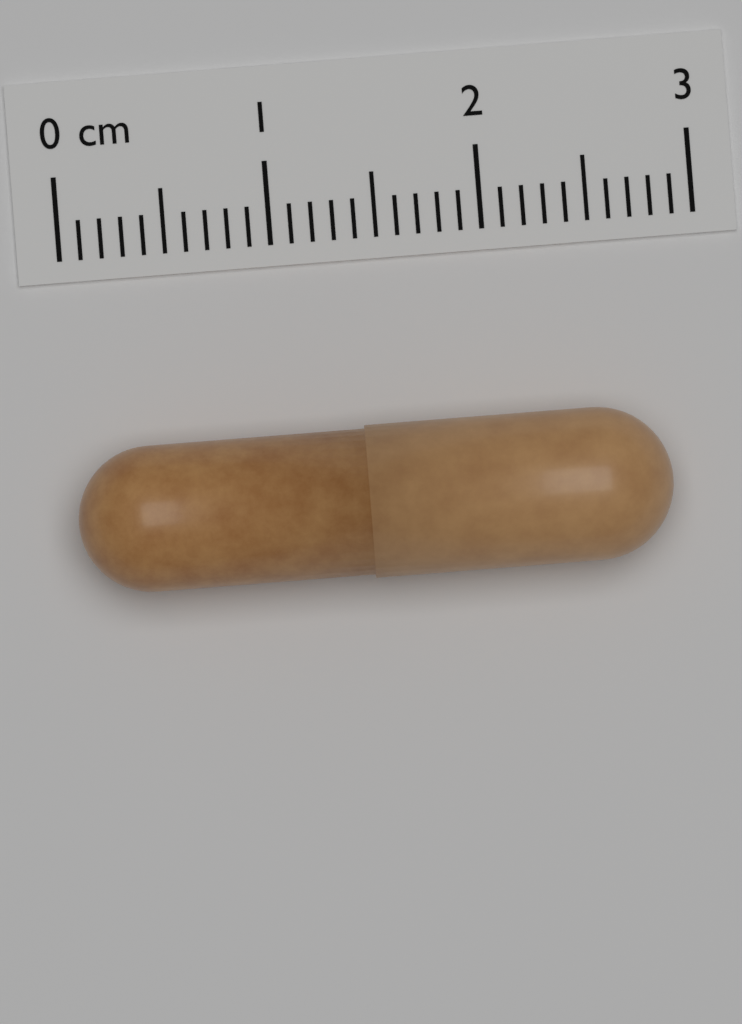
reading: 2.8 cm
